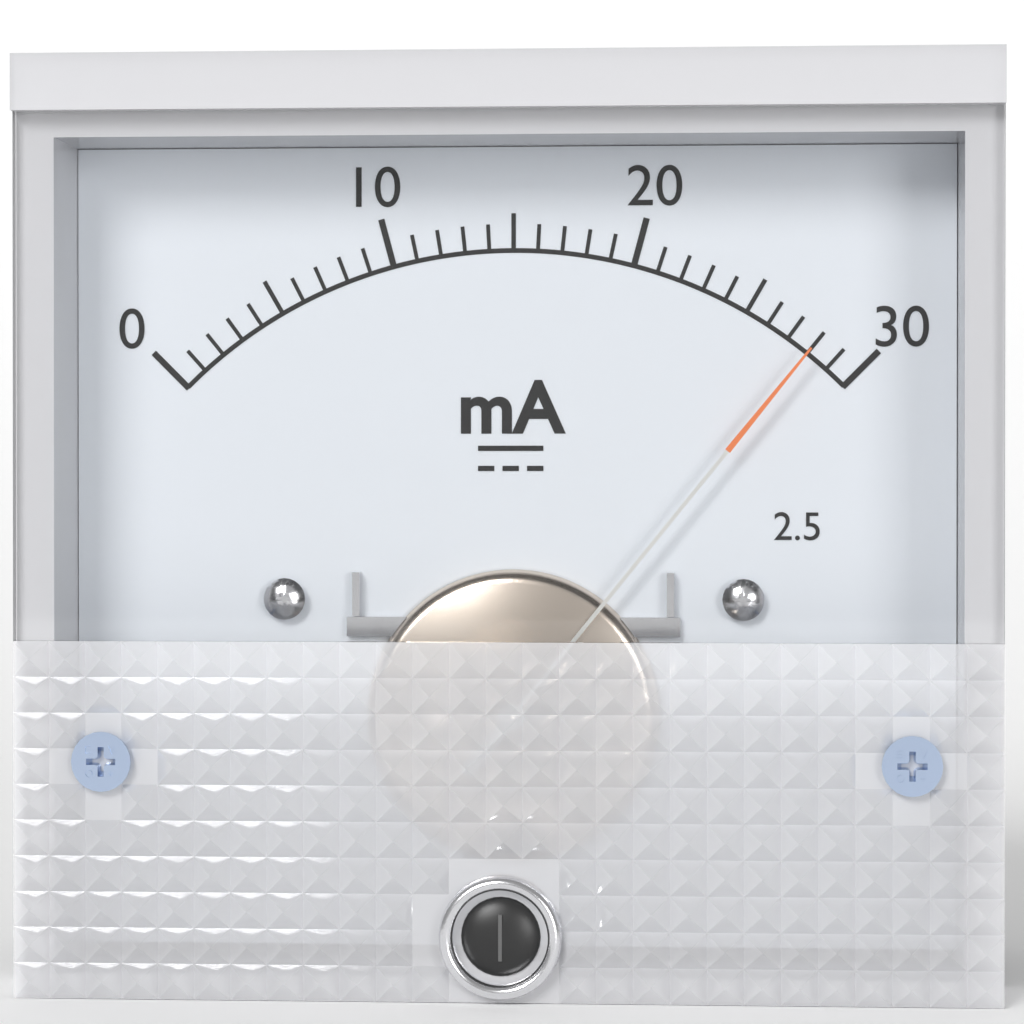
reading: 28 mA
